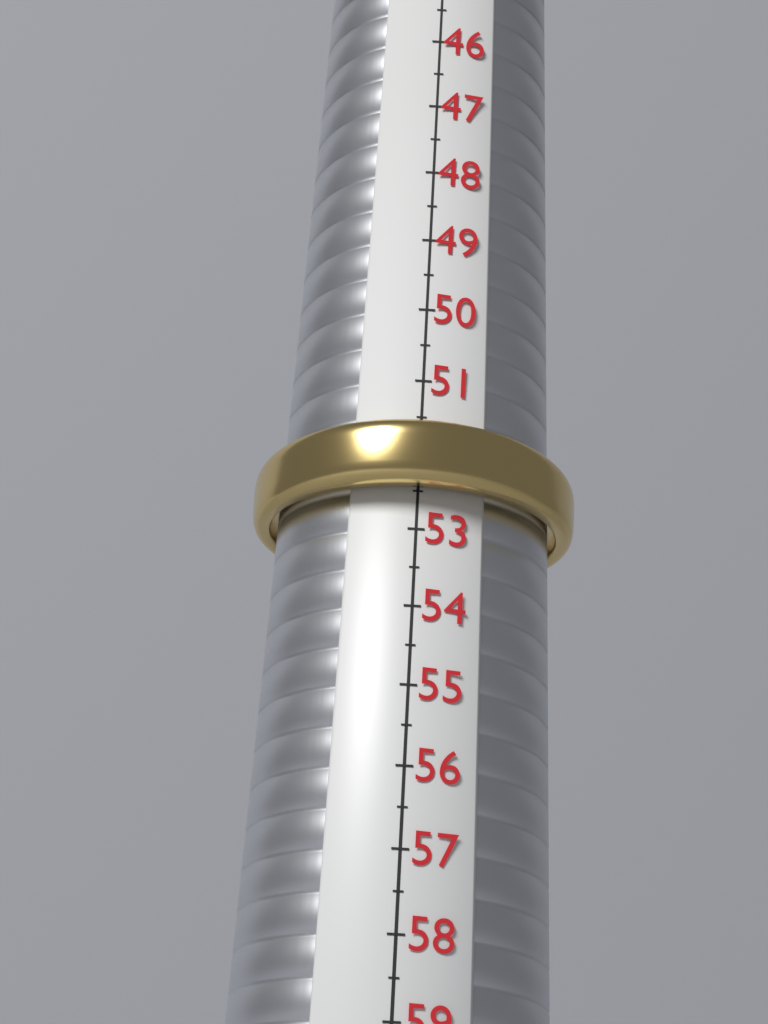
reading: 52.5 (no unit)
